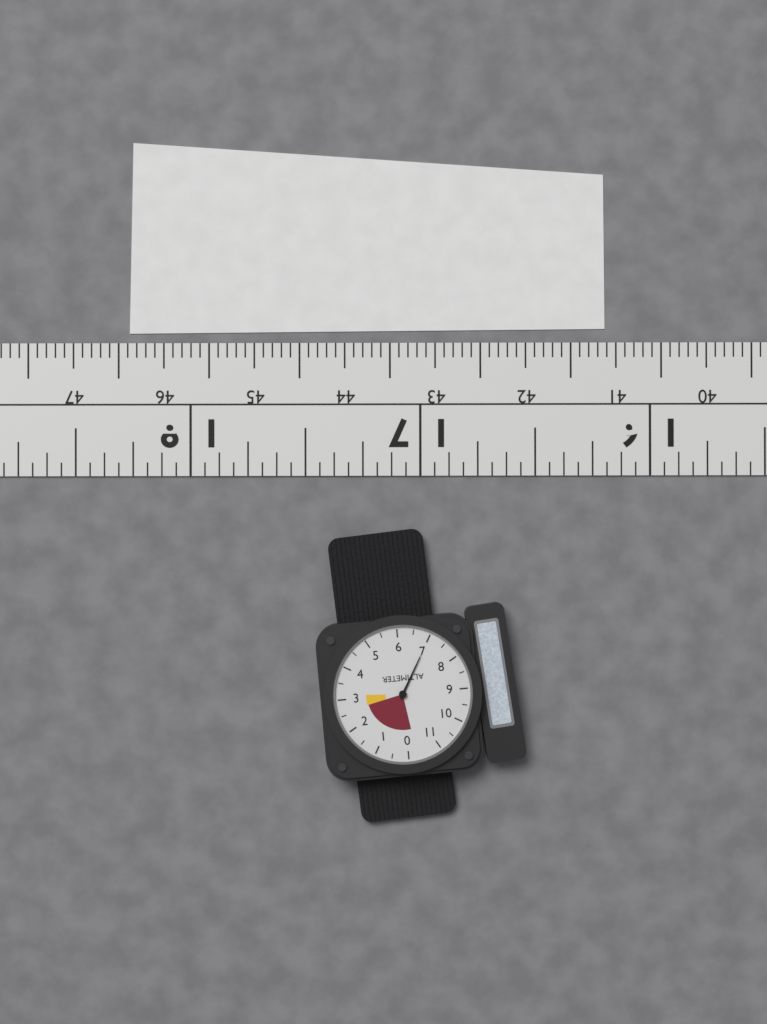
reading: 7.0 (no unit)
